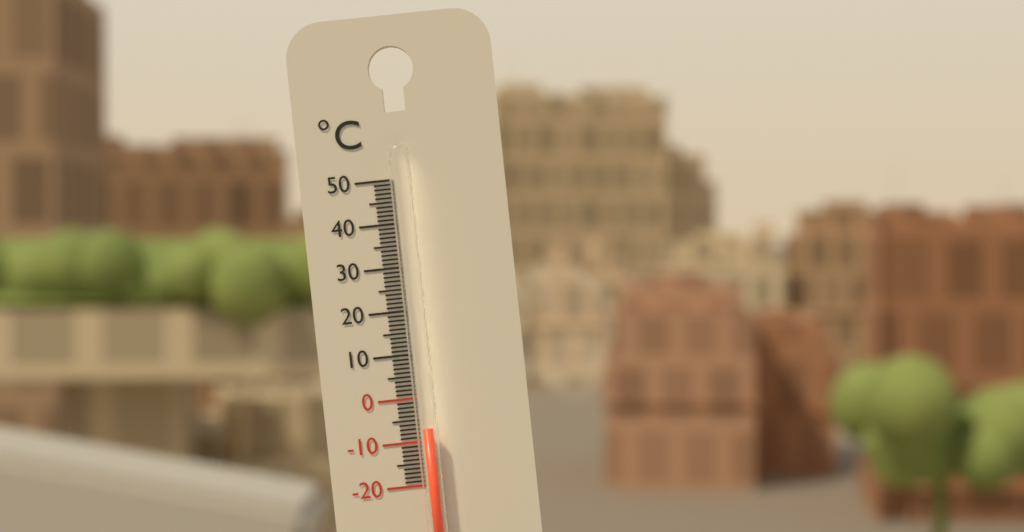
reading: -7 °C
